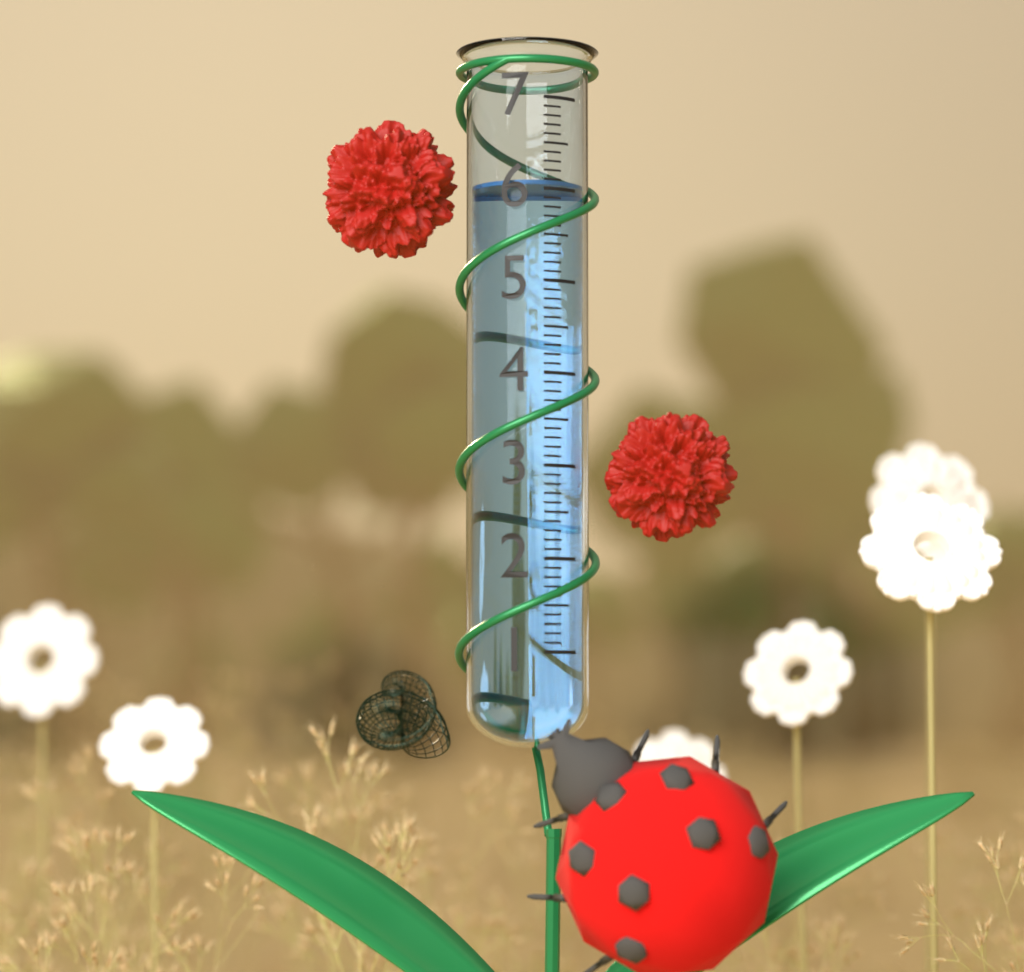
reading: 6.1 (no unit)
